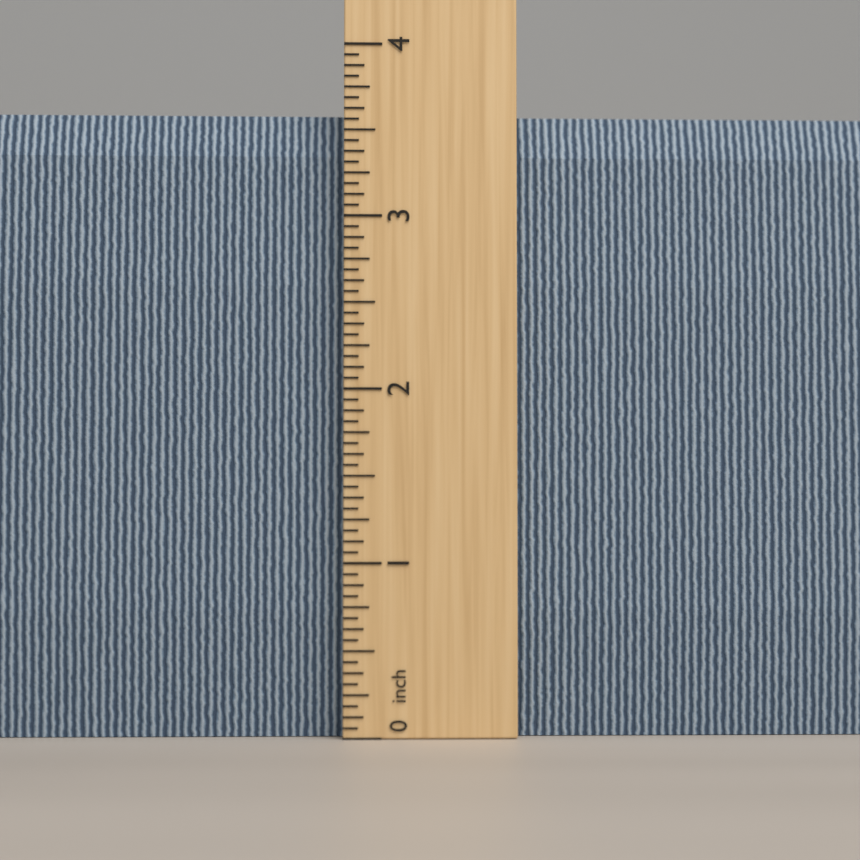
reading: 3.6250 inch
